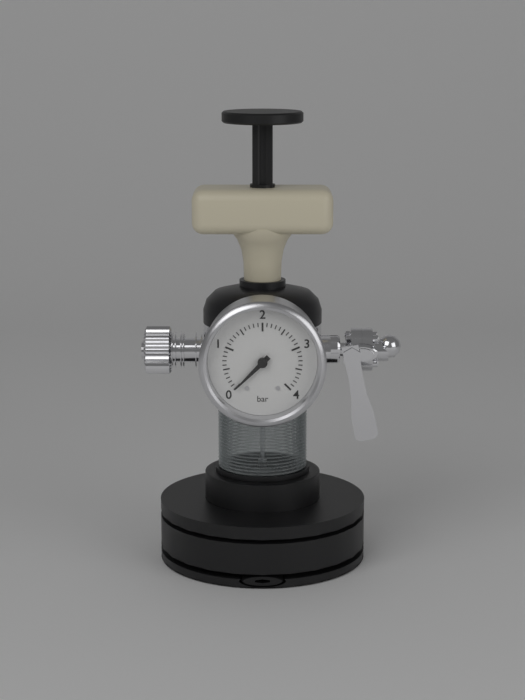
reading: 0.0 bar
